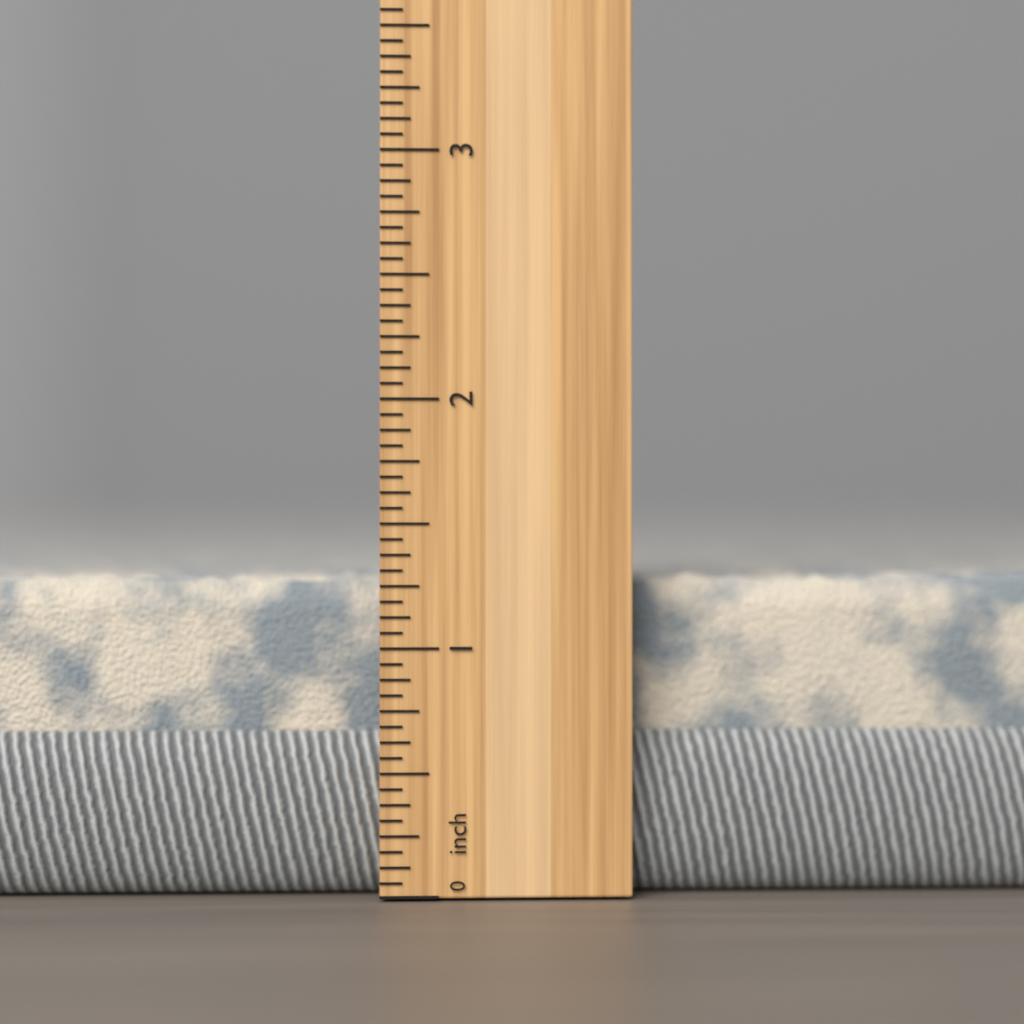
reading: 1.3125 inch
